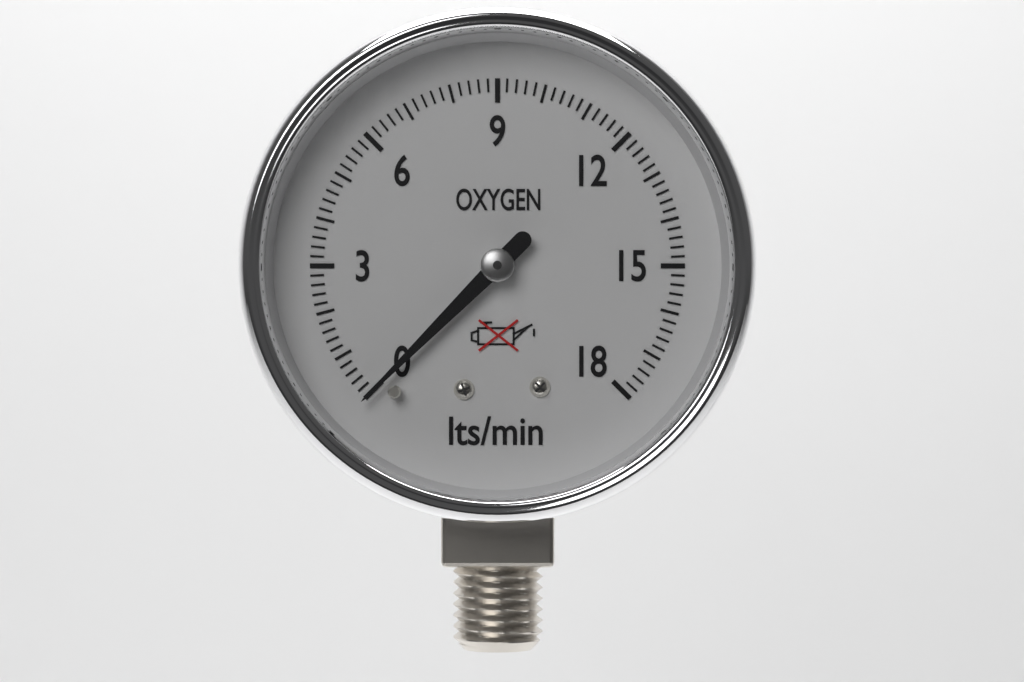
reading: 0.0 lts/min
